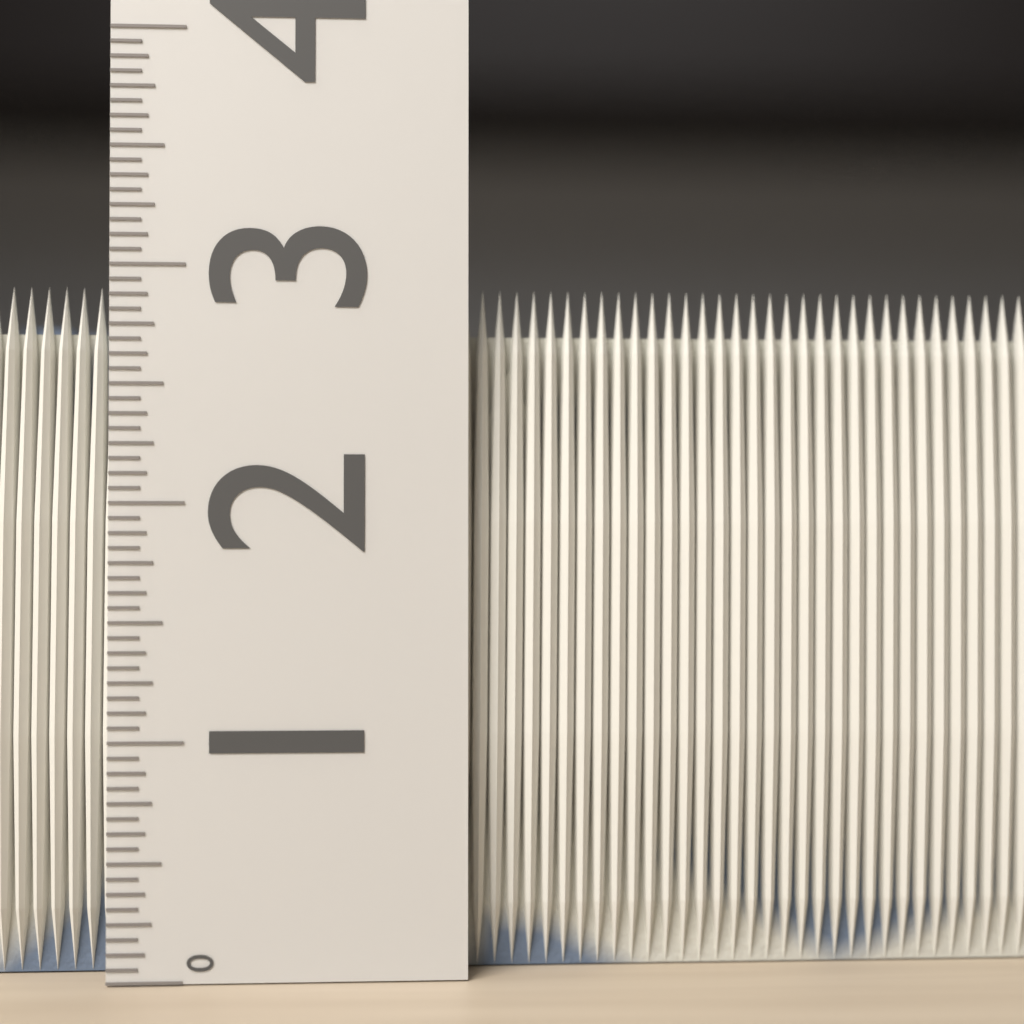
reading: 2.9375 (no unit)
